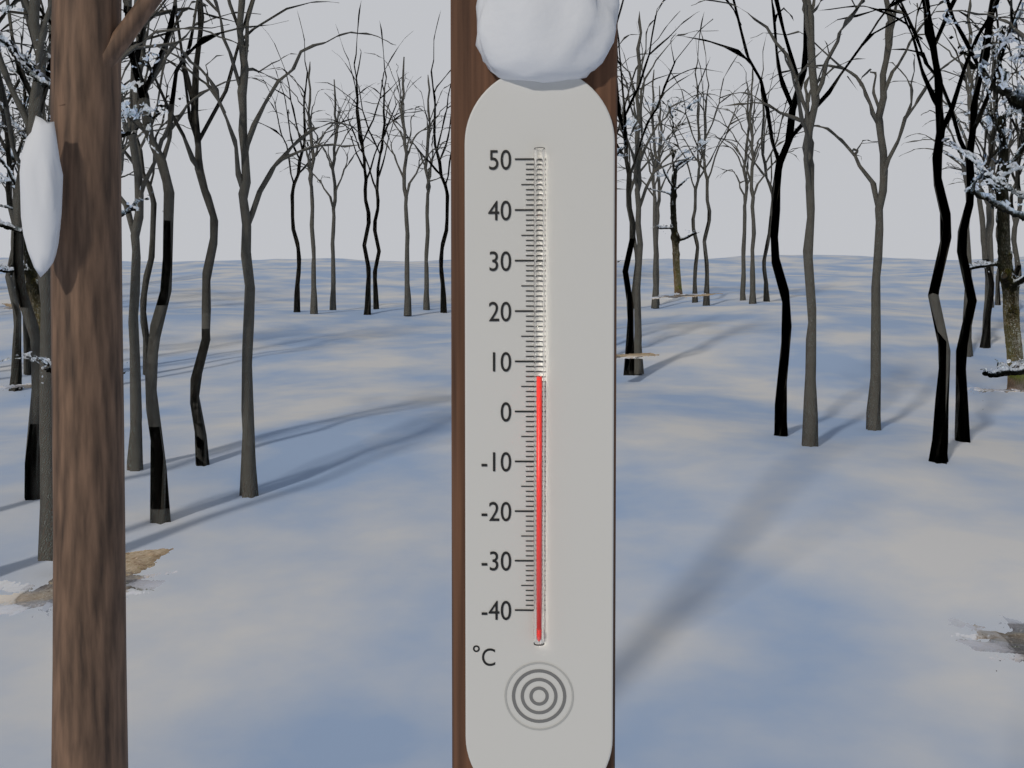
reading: 7 °C
